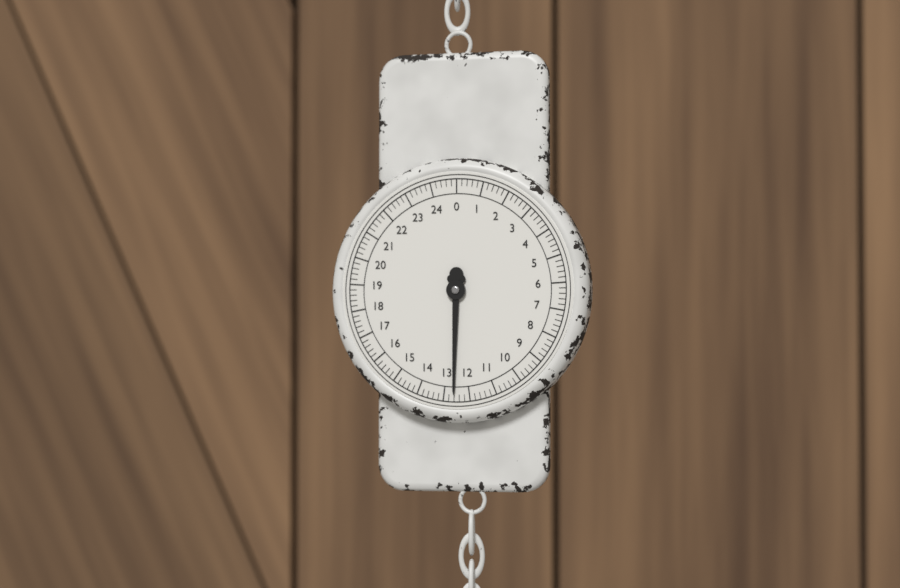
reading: 12.6 (no unit)
